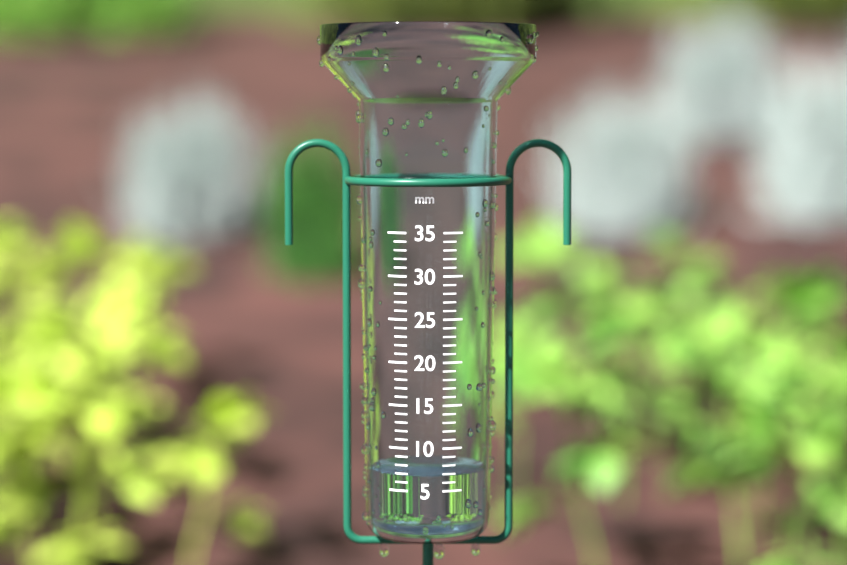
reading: 7 mm
